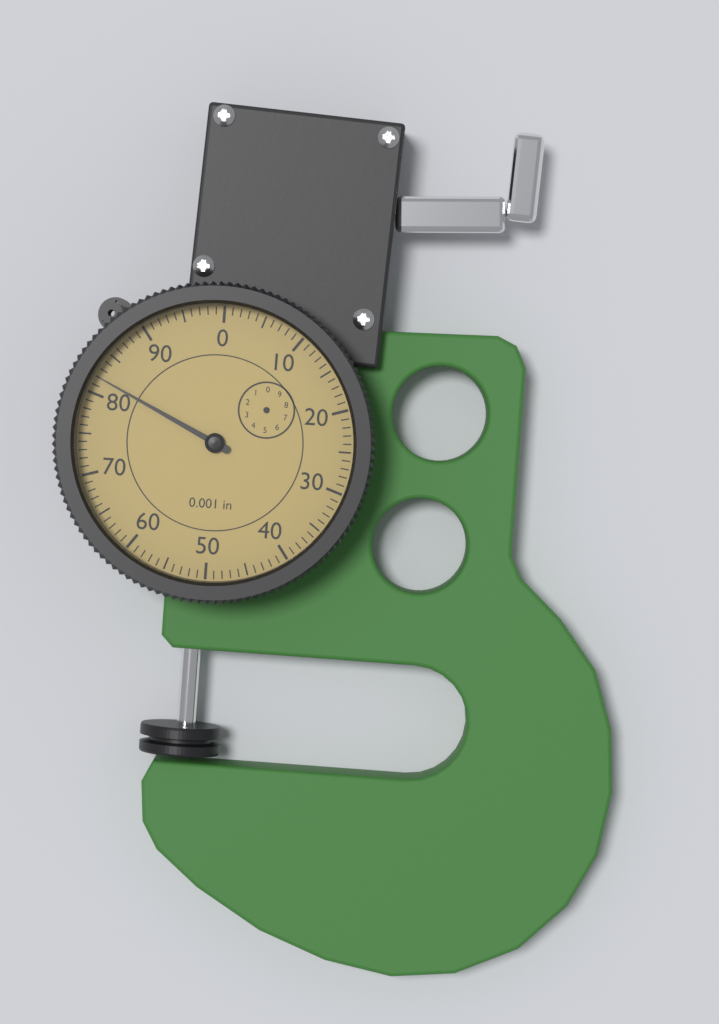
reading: 82 0.001 in
